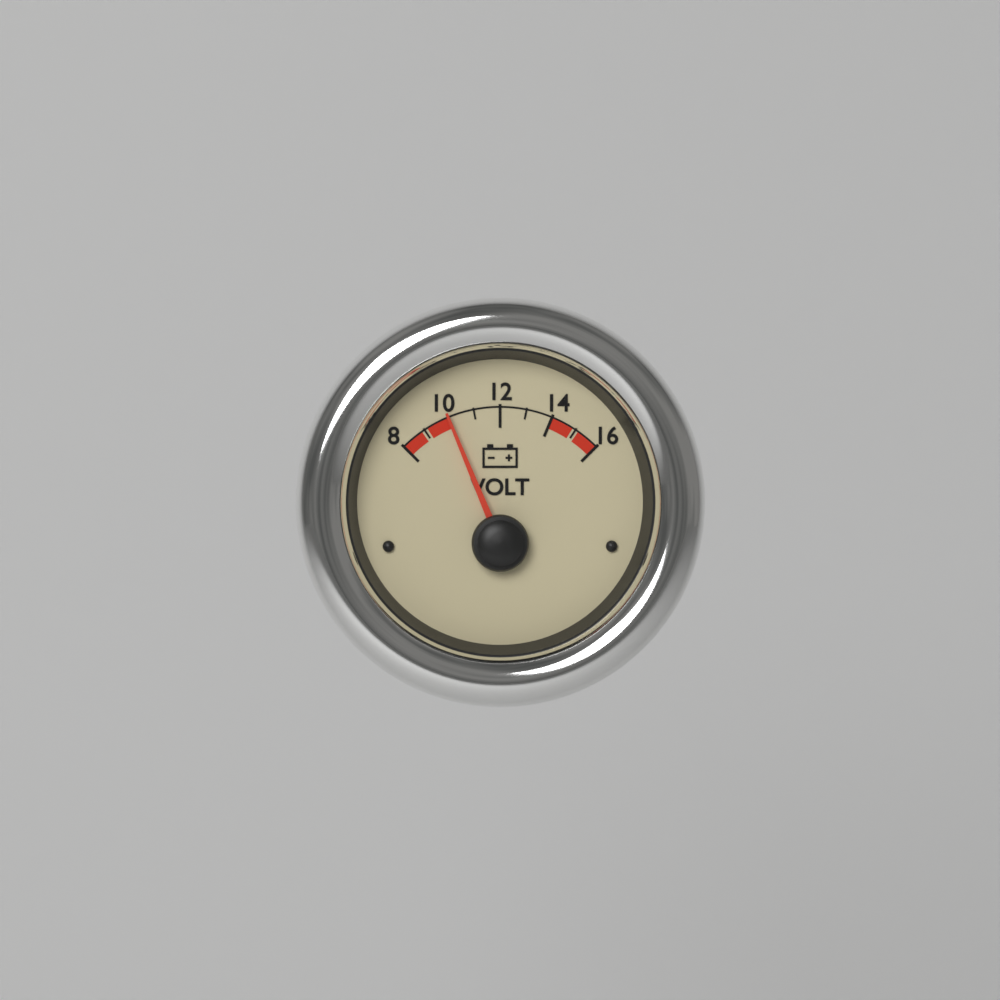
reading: 10 V
